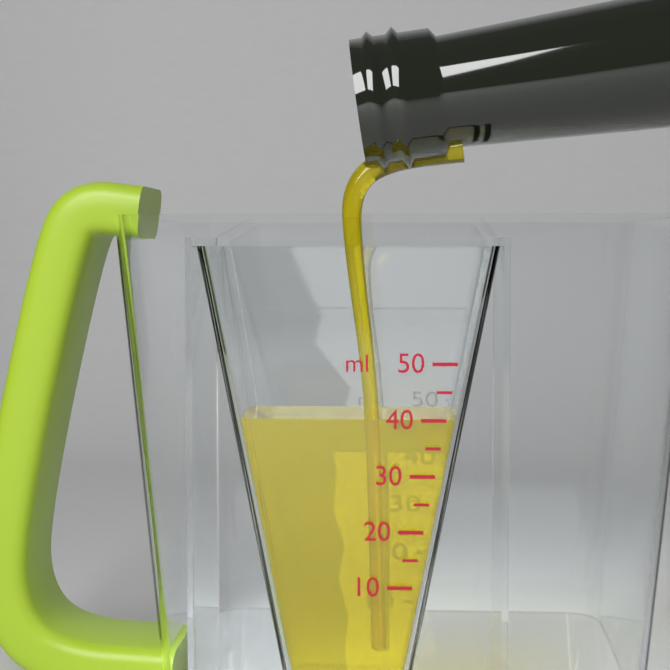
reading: 40 ml
